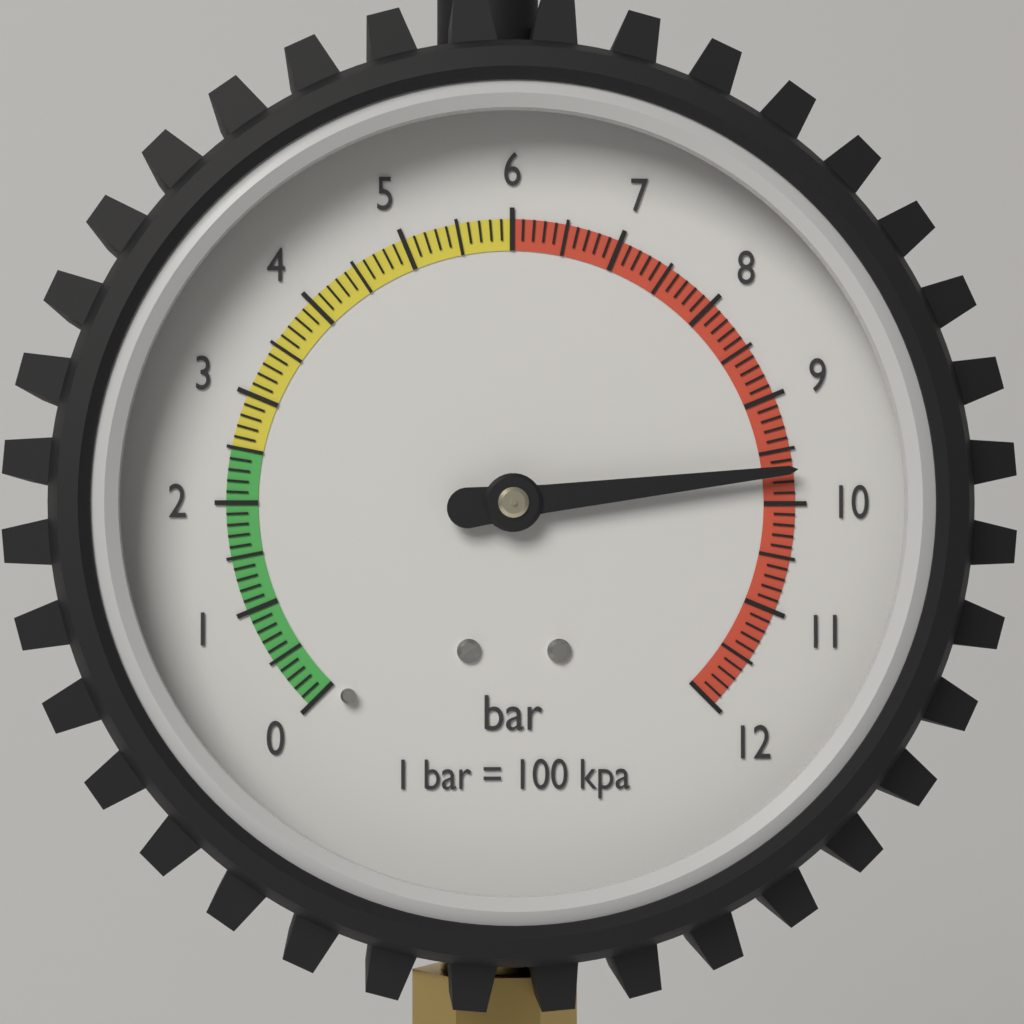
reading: 9.7 bar
